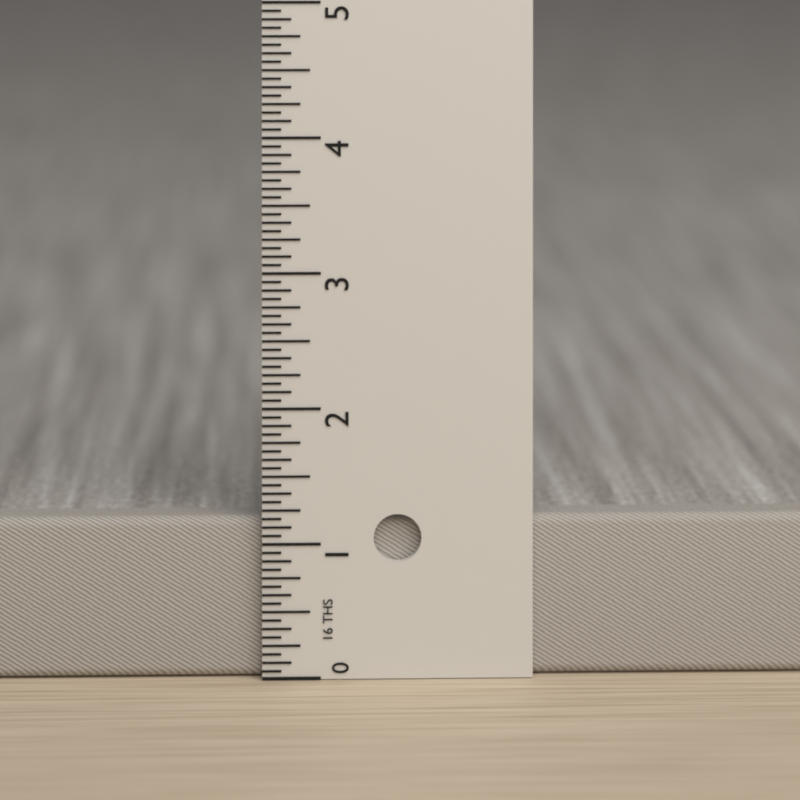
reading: 1.1875 in
